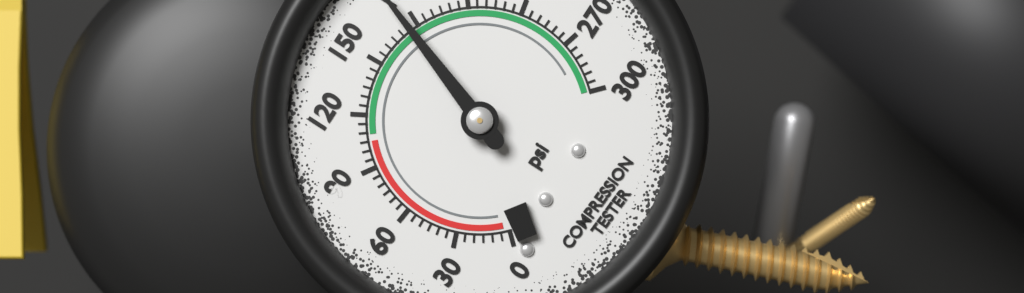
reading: 175 psi
